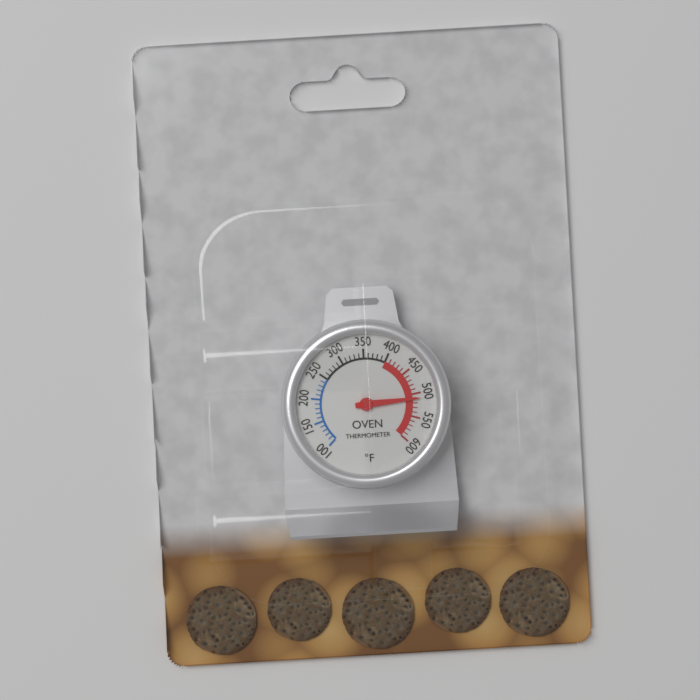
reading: 510 °F
